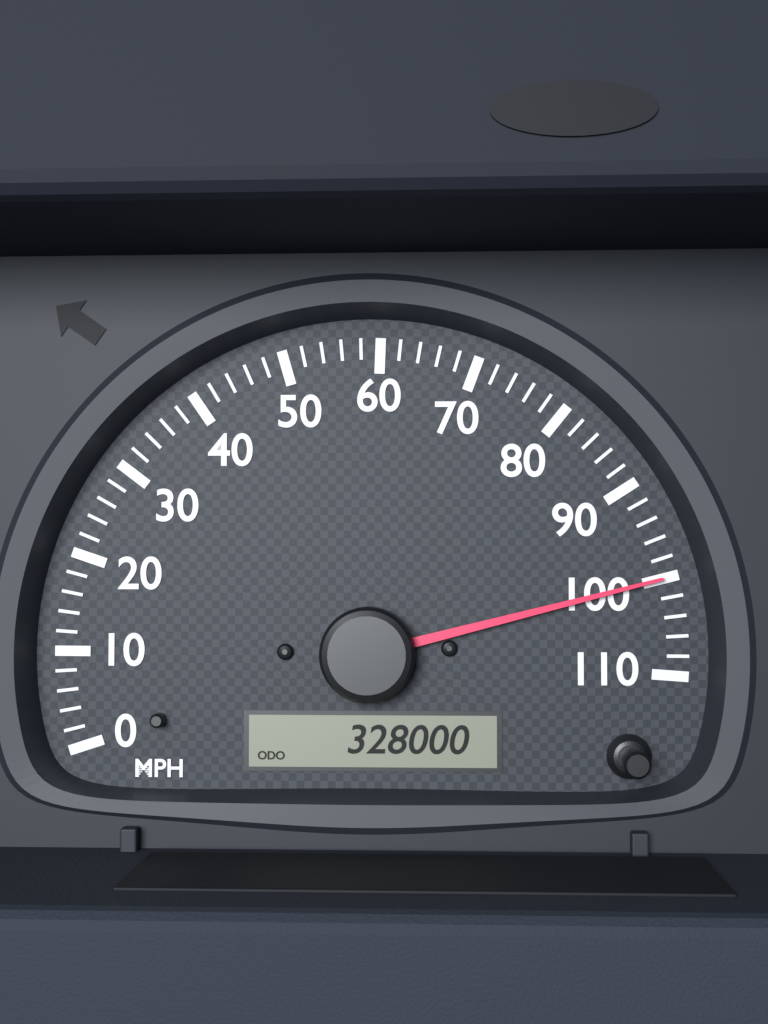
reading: 100 MPH
